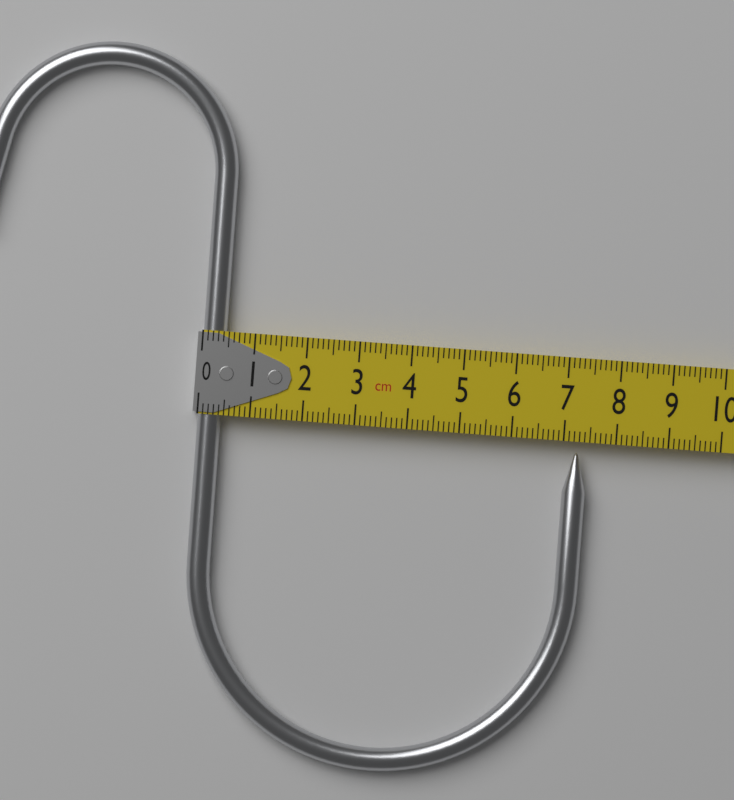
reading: 7.5 cm
